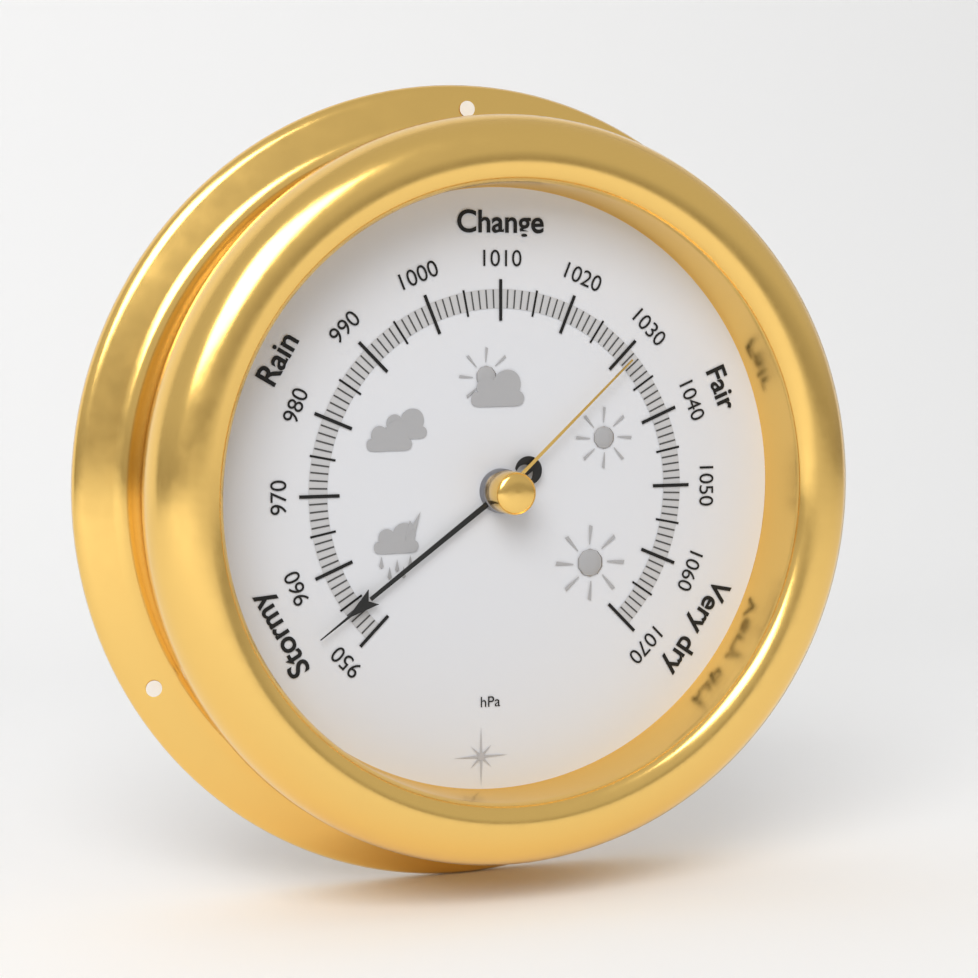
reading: 954 hPa
